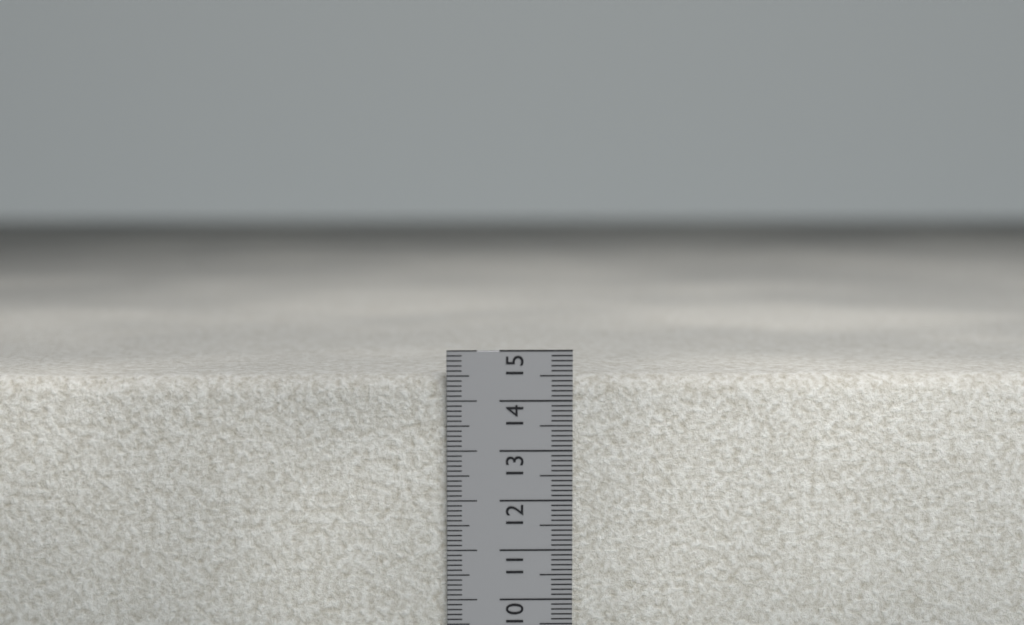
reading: 14.5 cm
